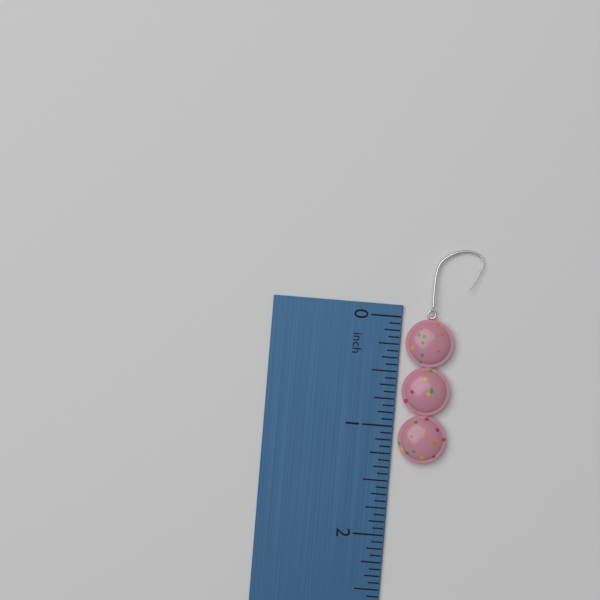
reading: 1.3125 inch
